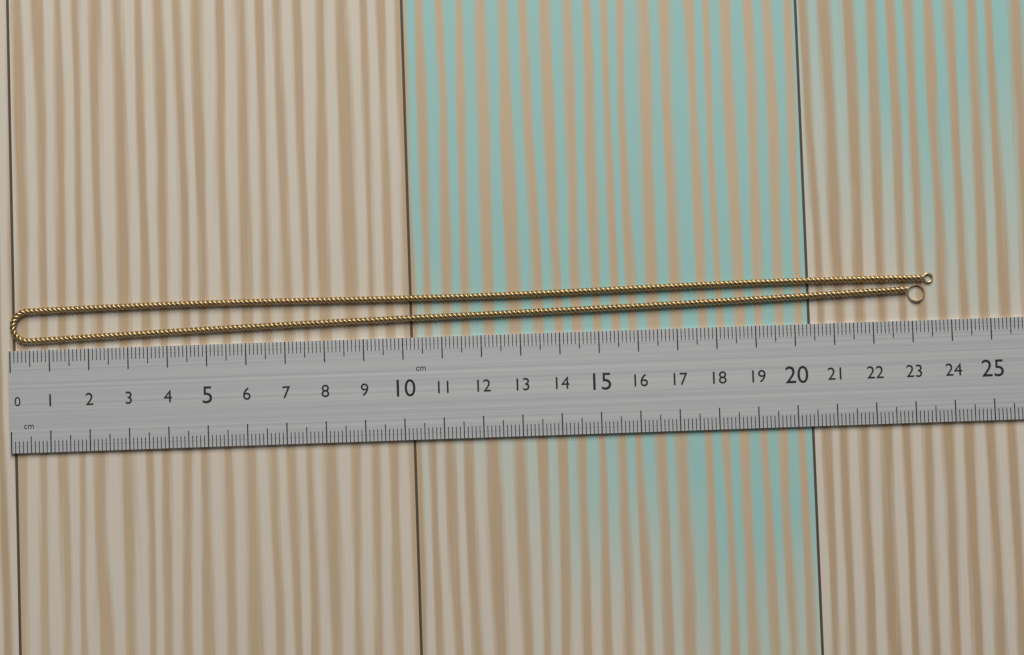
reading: 23.6 cm
